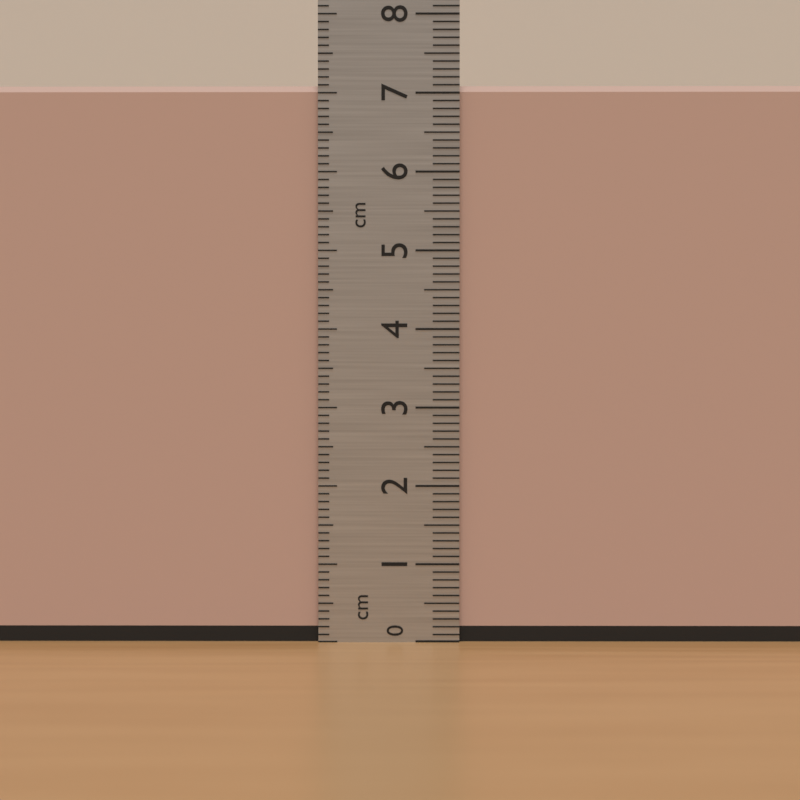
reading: 7.1 cm
